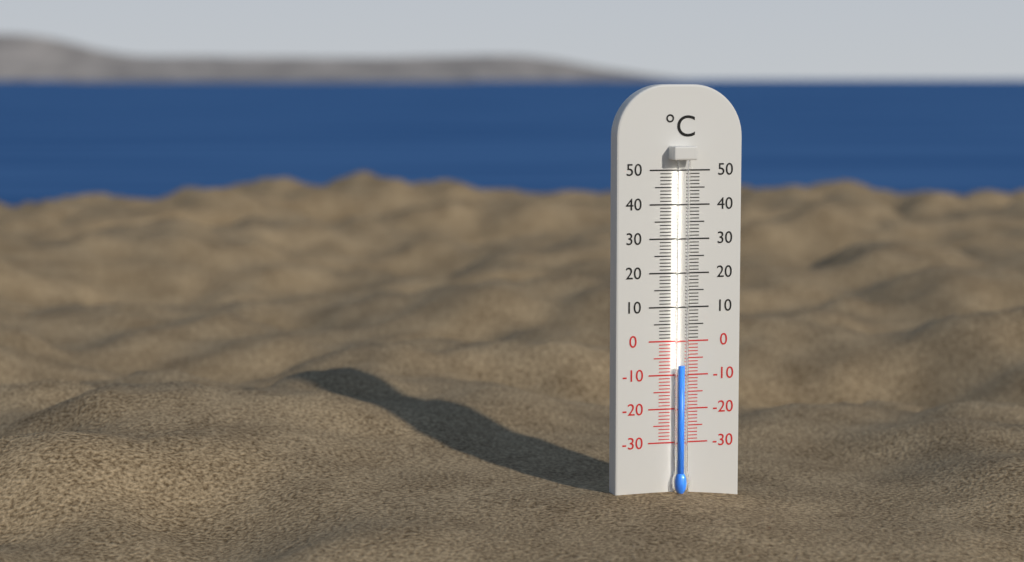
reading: -7 °C
